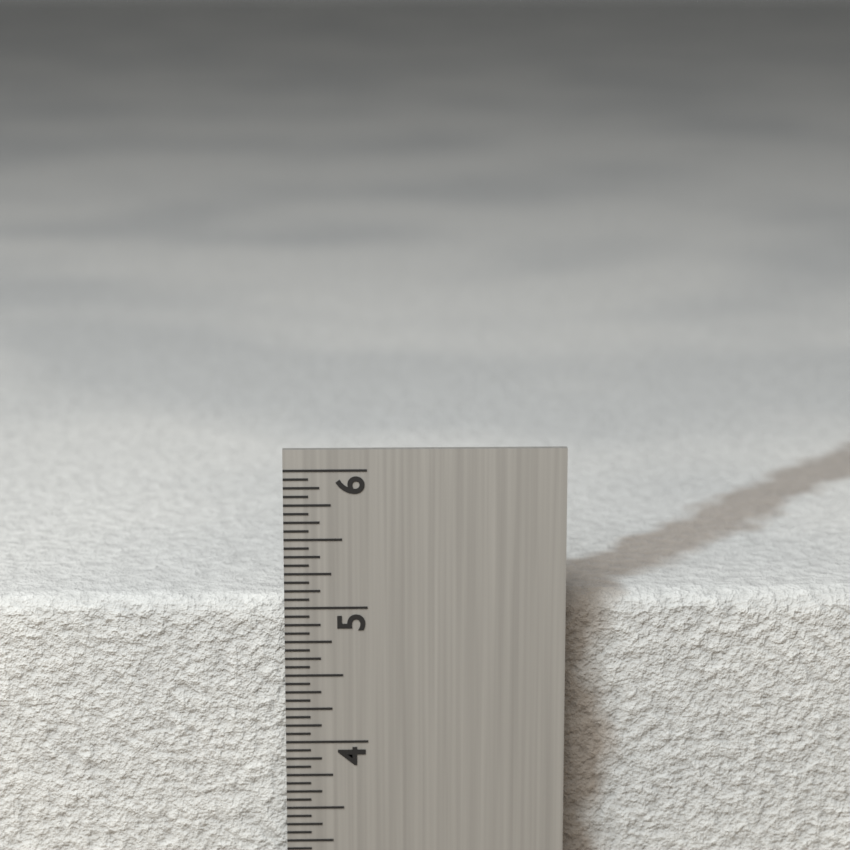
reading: 5.0000 in
